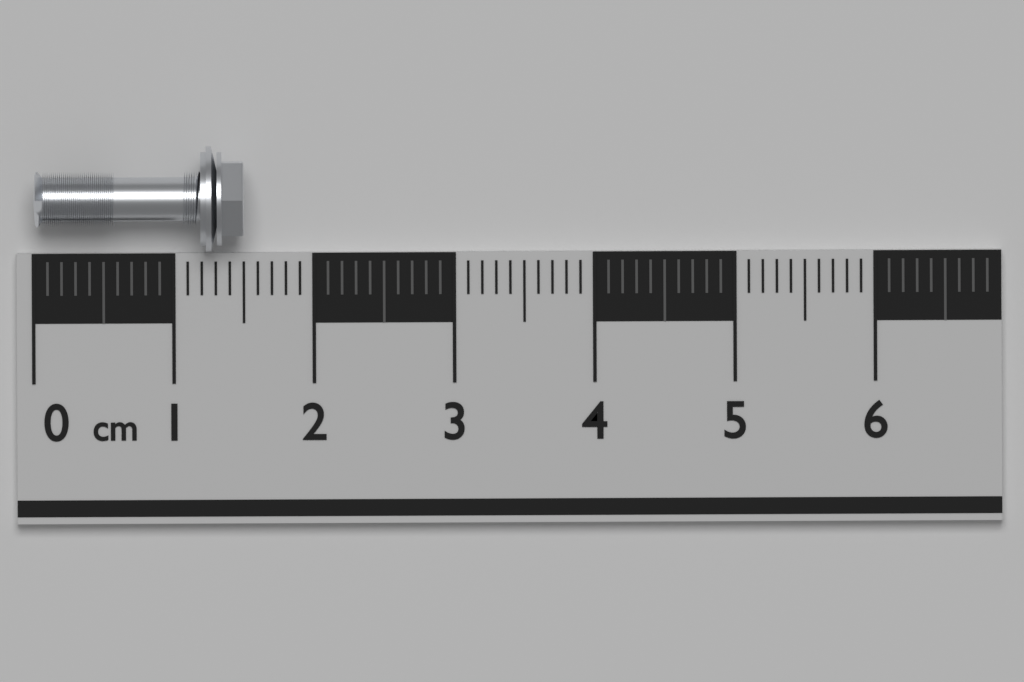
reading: 1.5 cm
